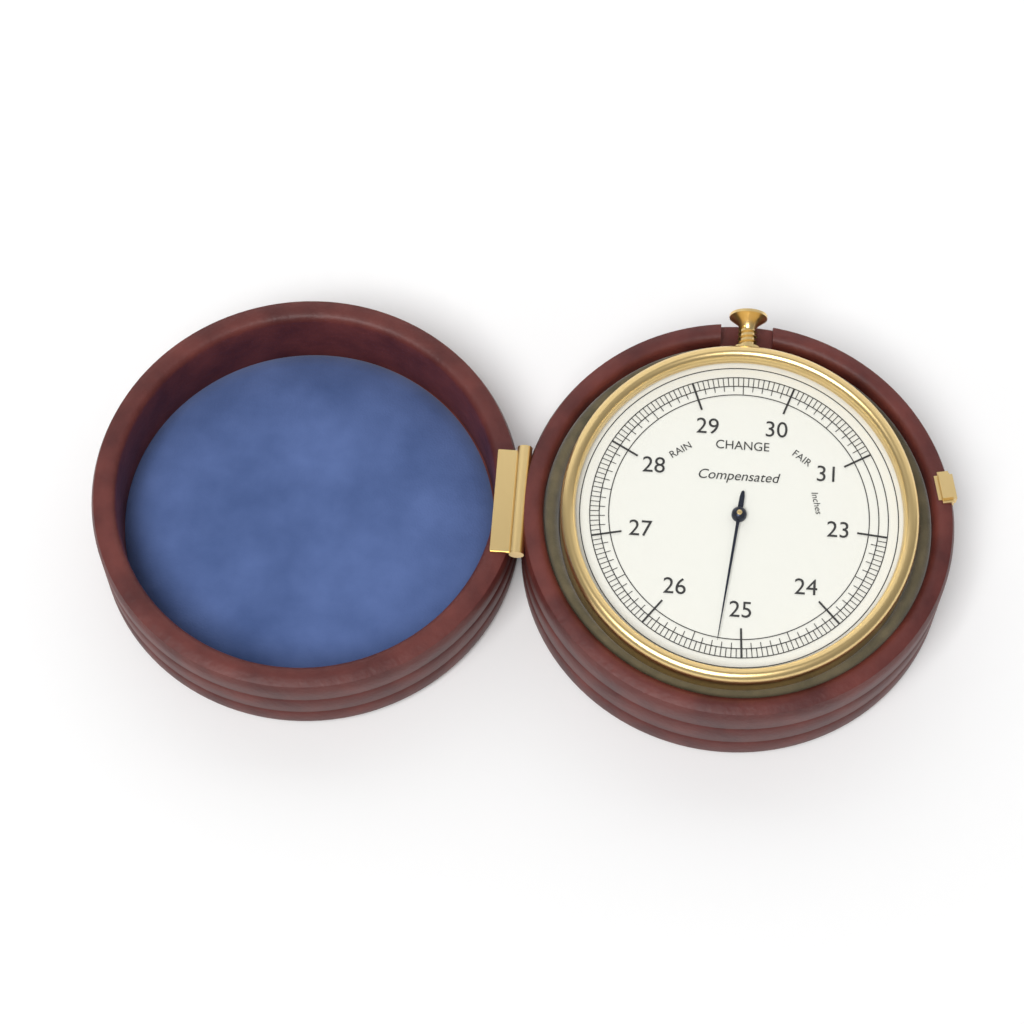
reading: 25.25 inches
